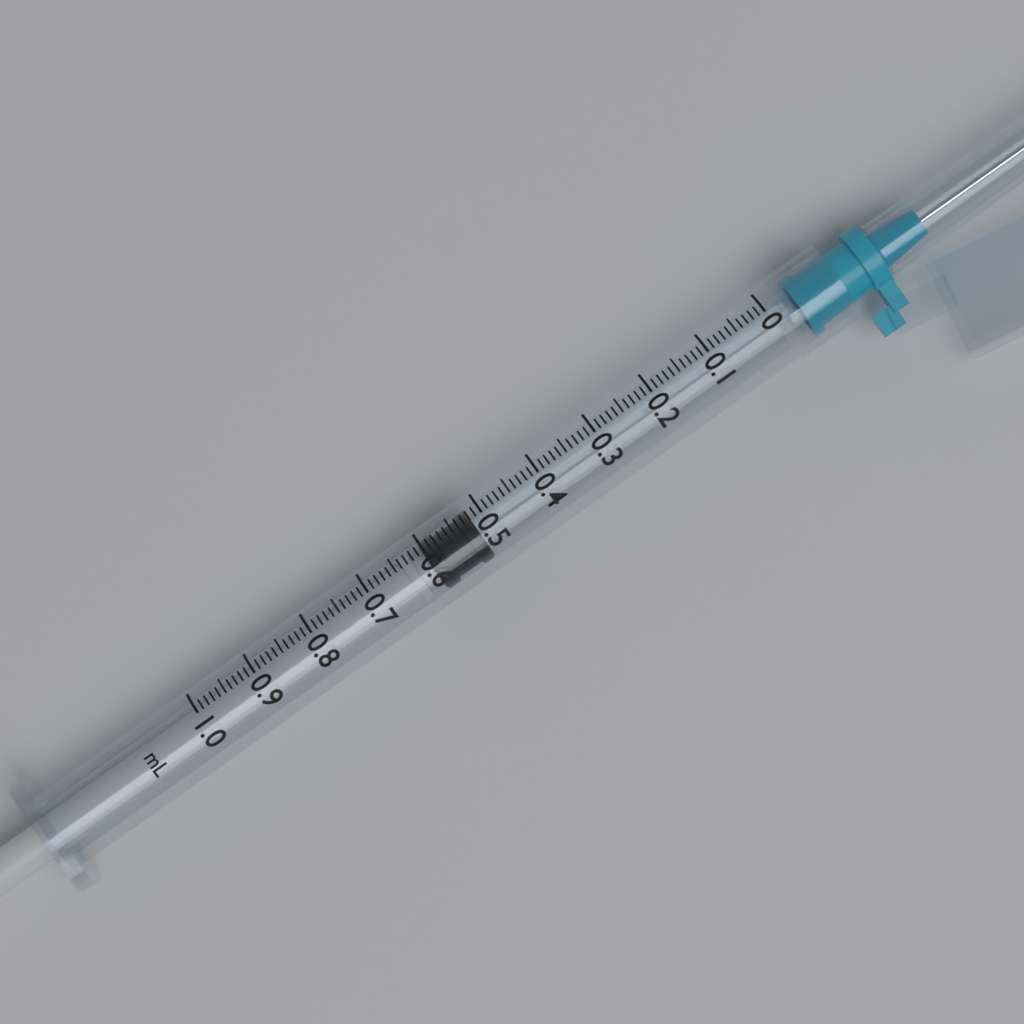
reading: 0.52 ml
